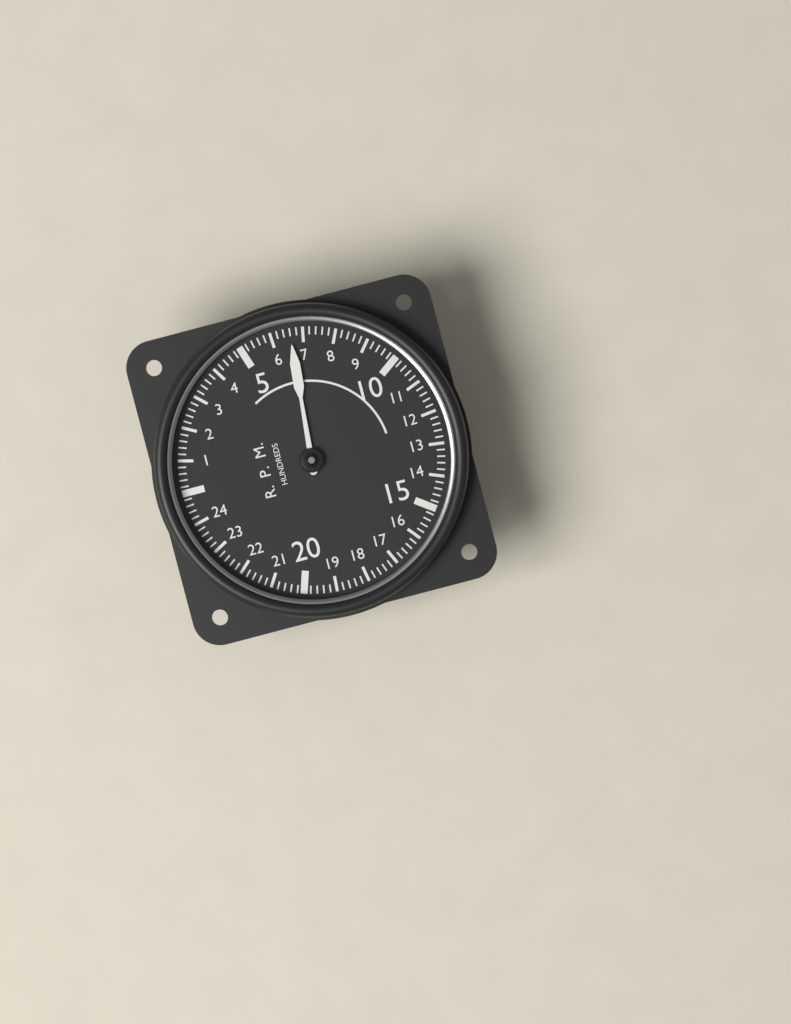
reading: 6.6 RPM x100
